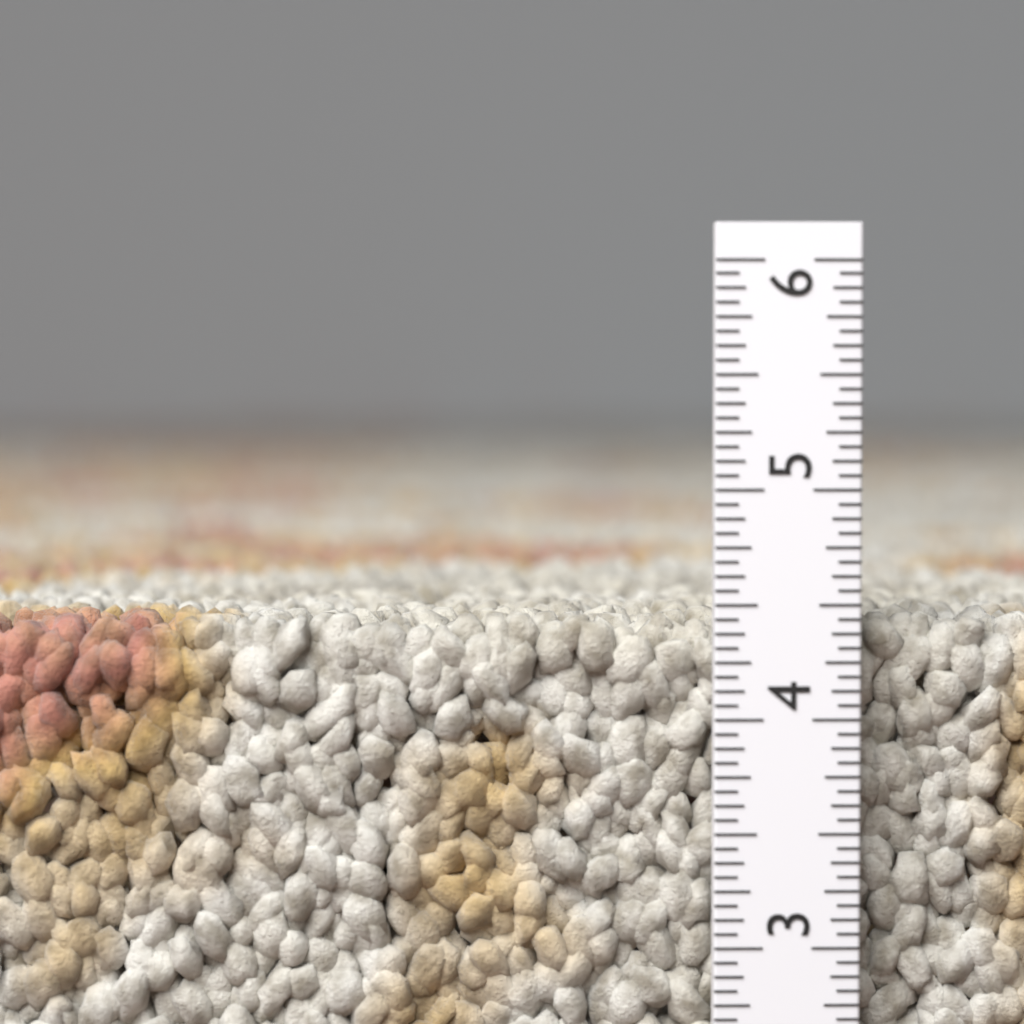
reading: 4.4375 in
